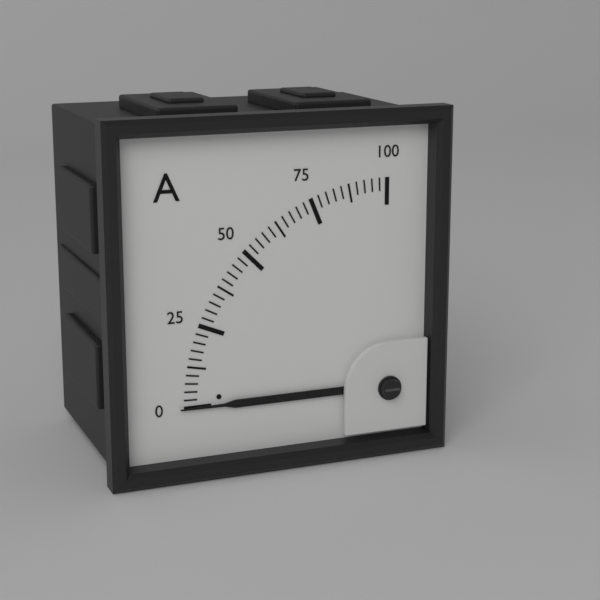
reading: 0.0 A
